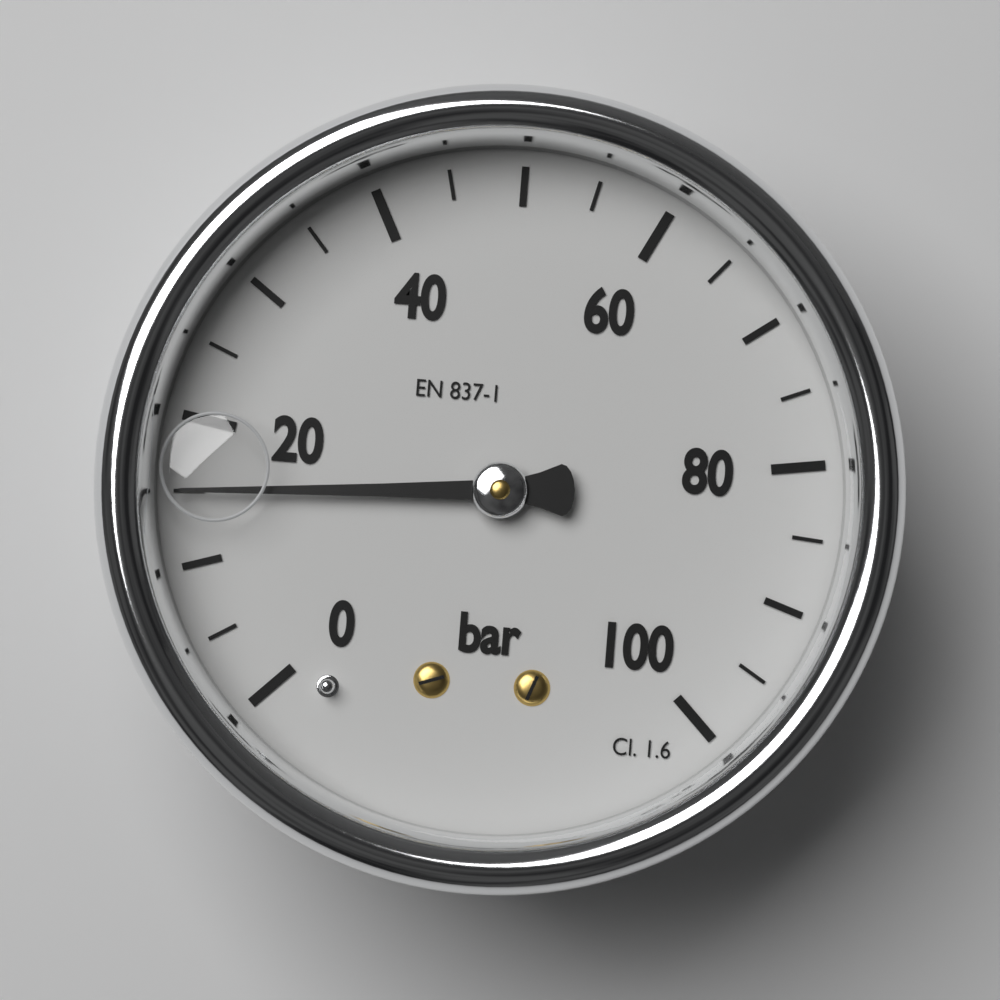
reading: 15 bar
